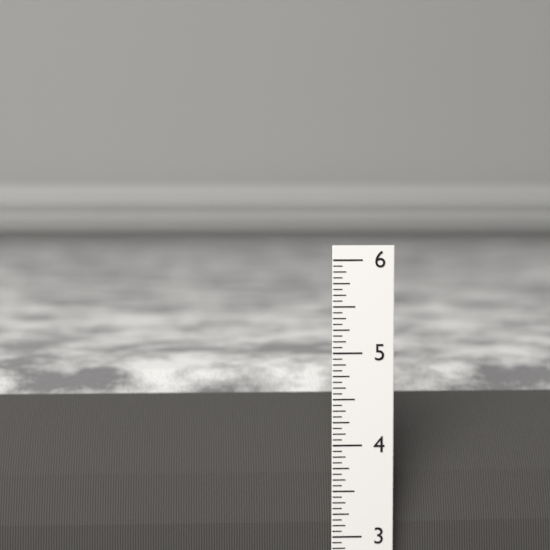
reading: 4.6875 in
